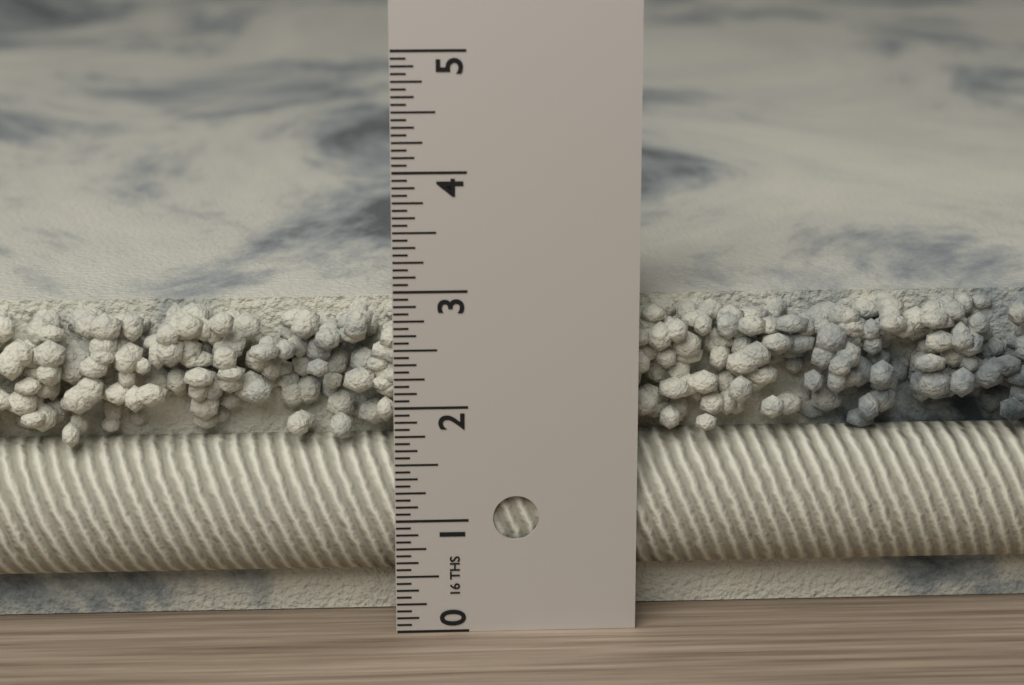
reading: 2.8125 in
